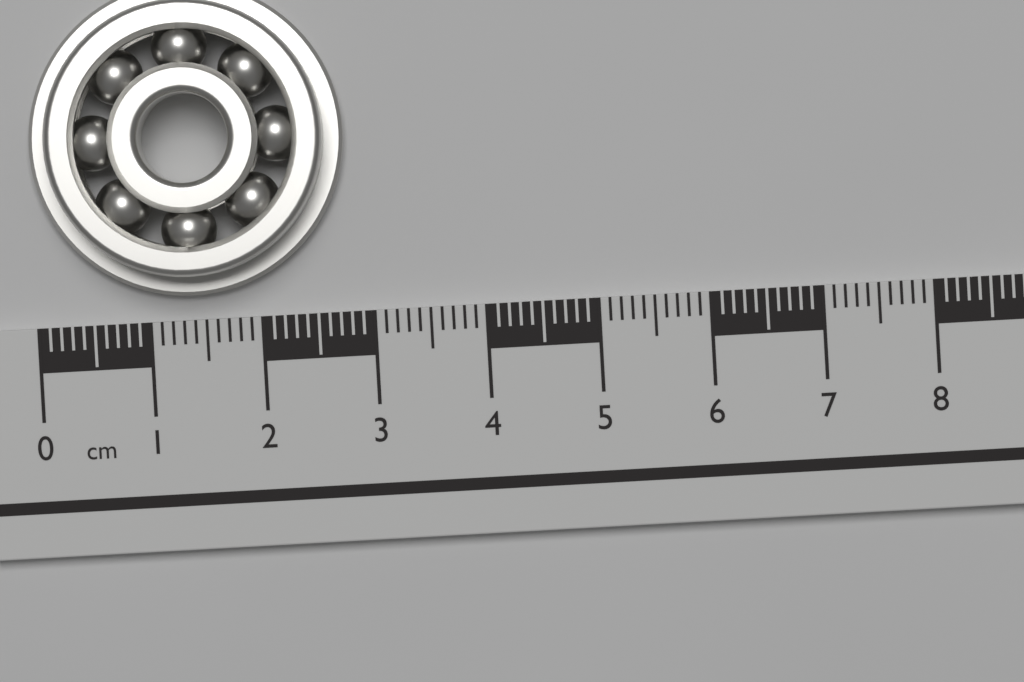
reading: 2.8 cm
